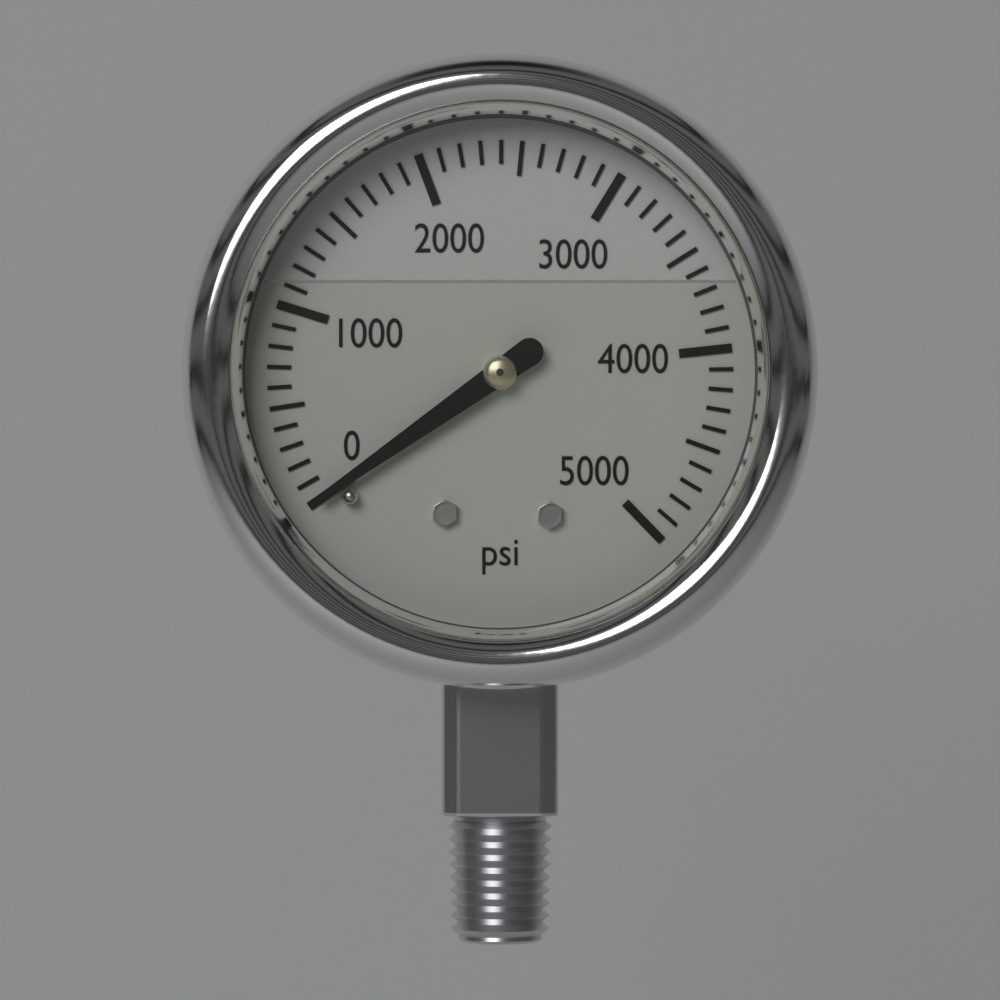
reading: 0 psi
